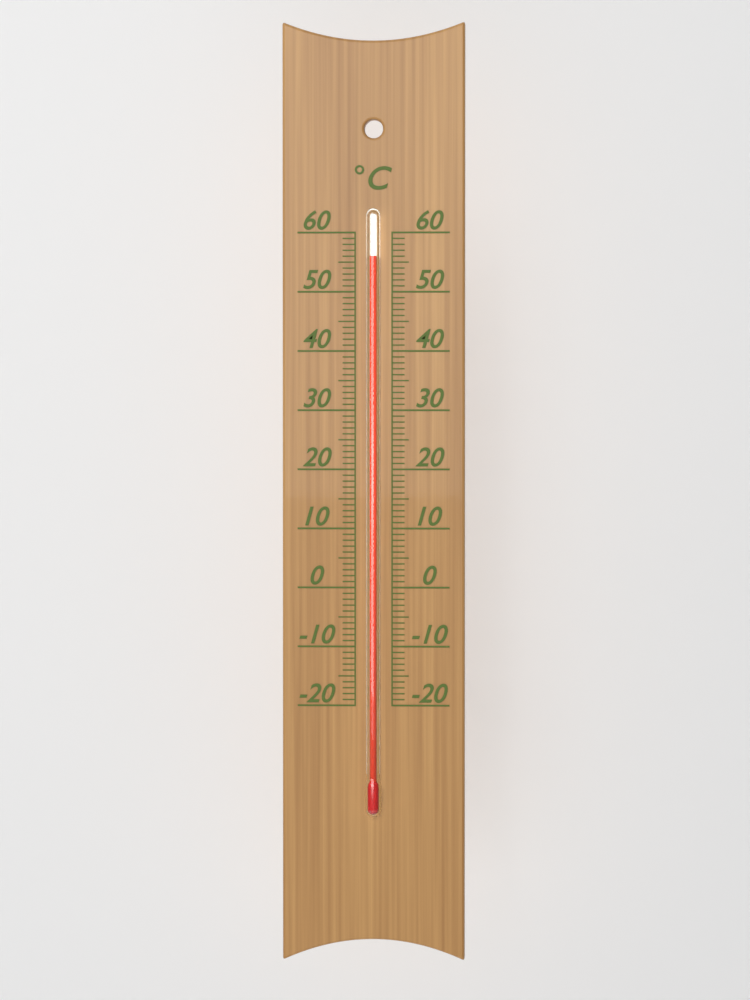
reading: 56 °C
